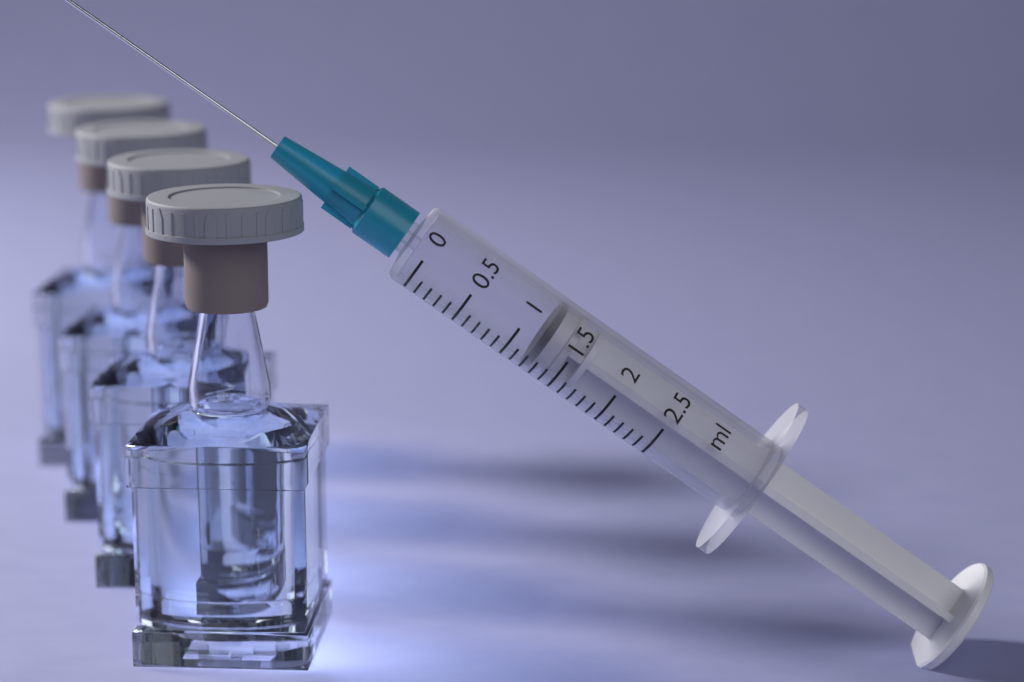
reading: 1.2 ml
